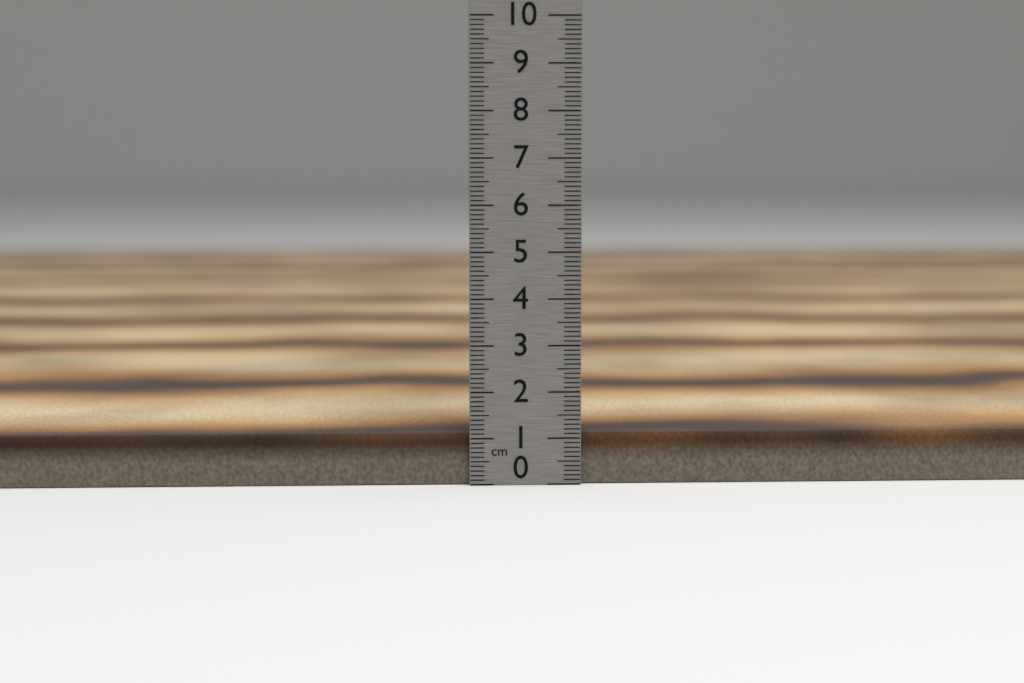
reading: 1.1 cm
